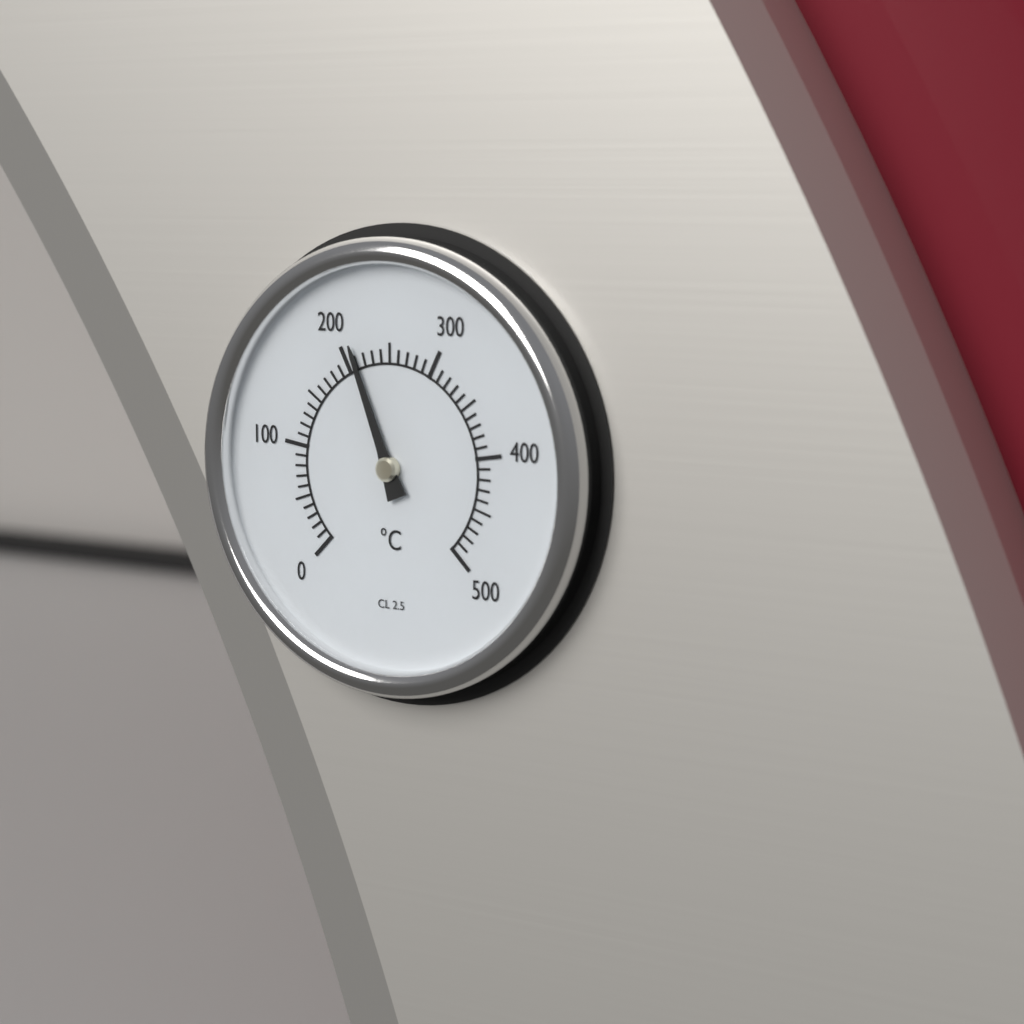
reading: 210 °C
